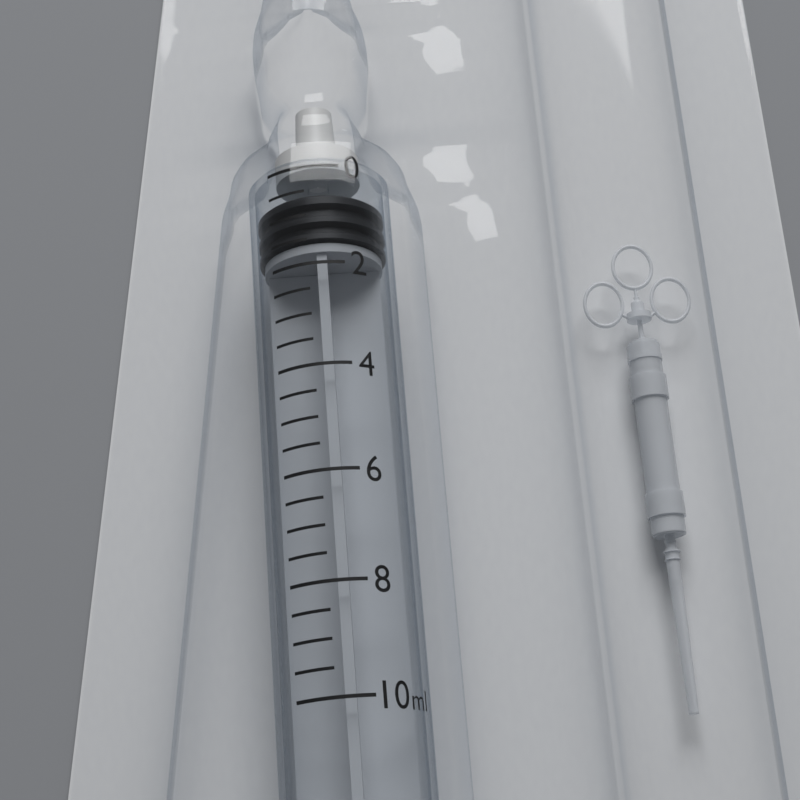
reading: 0.5 ml
